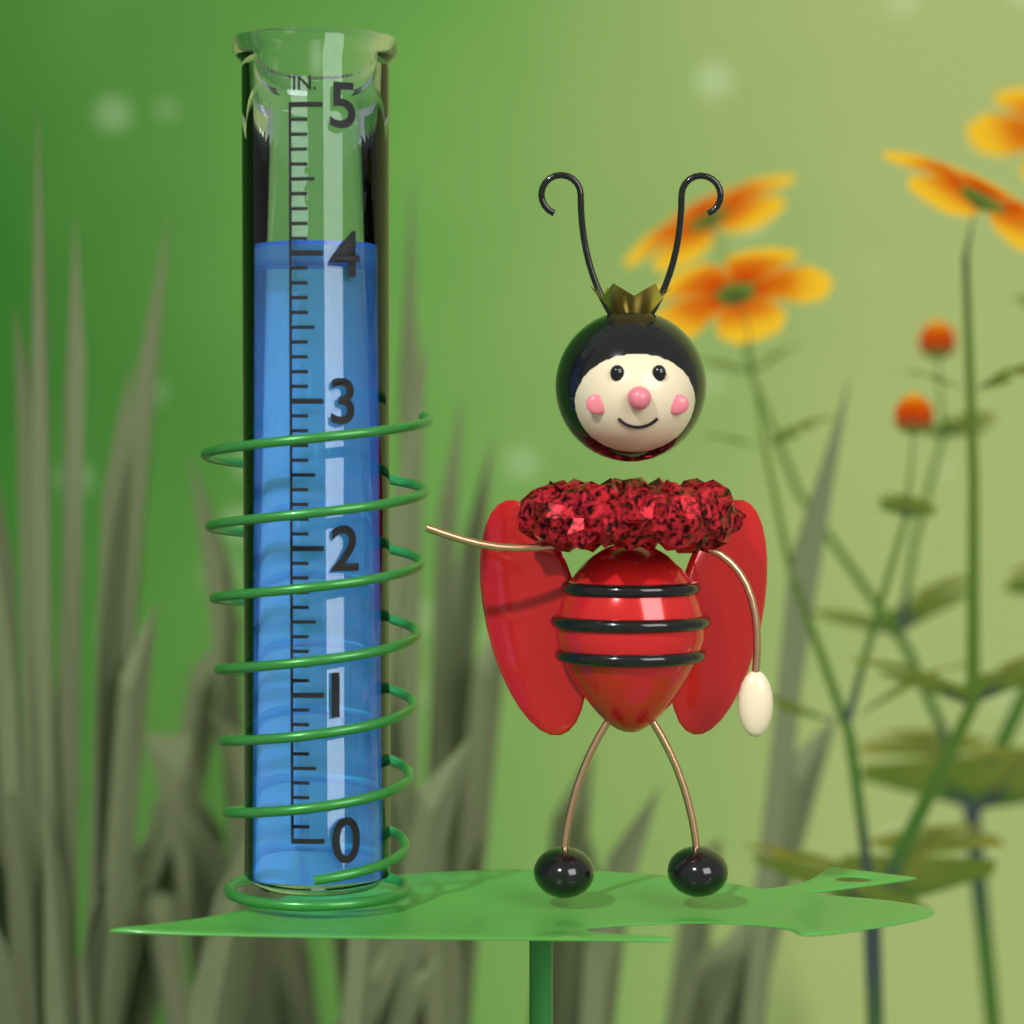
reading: 4.1 in
